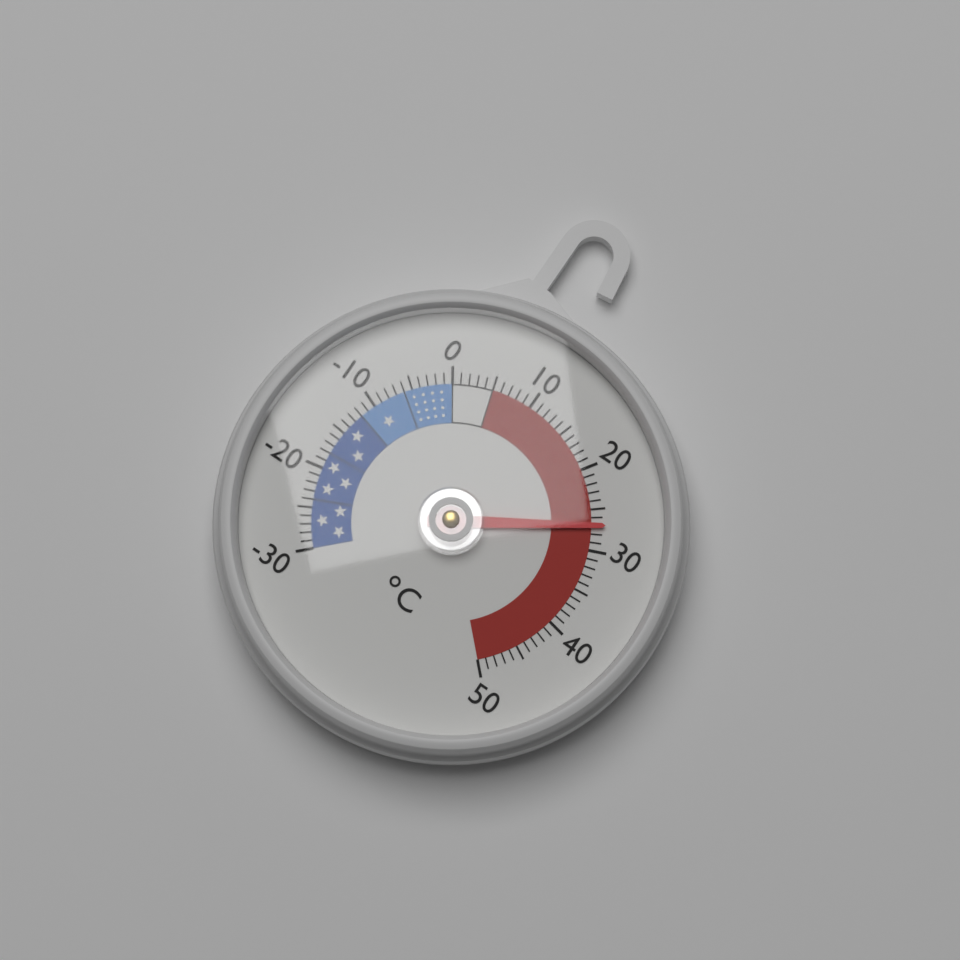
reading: 27 °C
